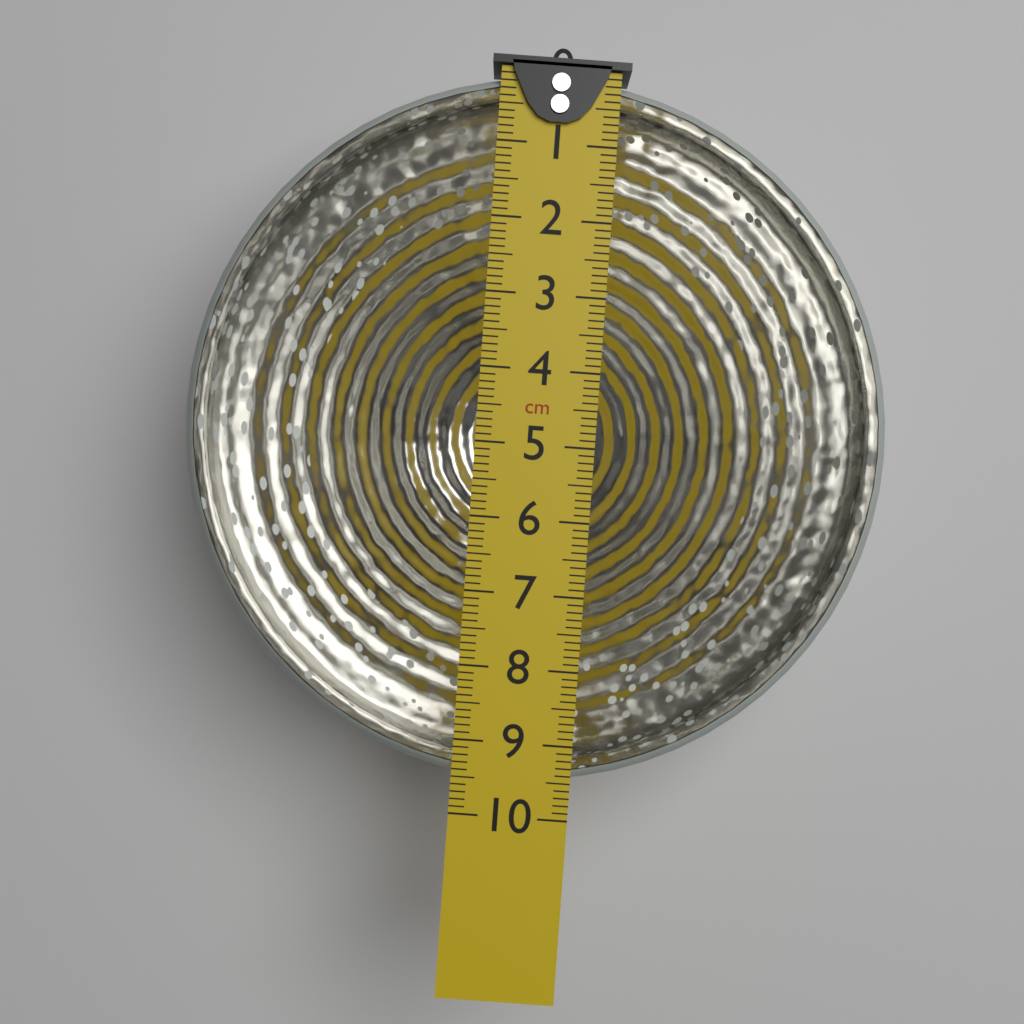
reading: 9.6 cm
